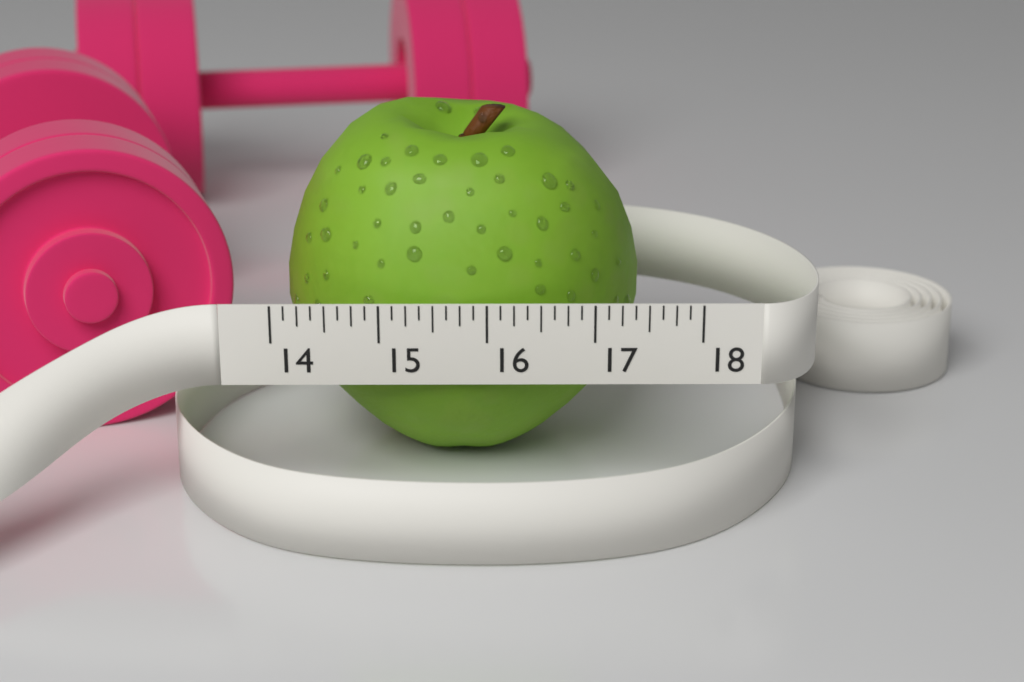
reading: 17.500 (no unit)
